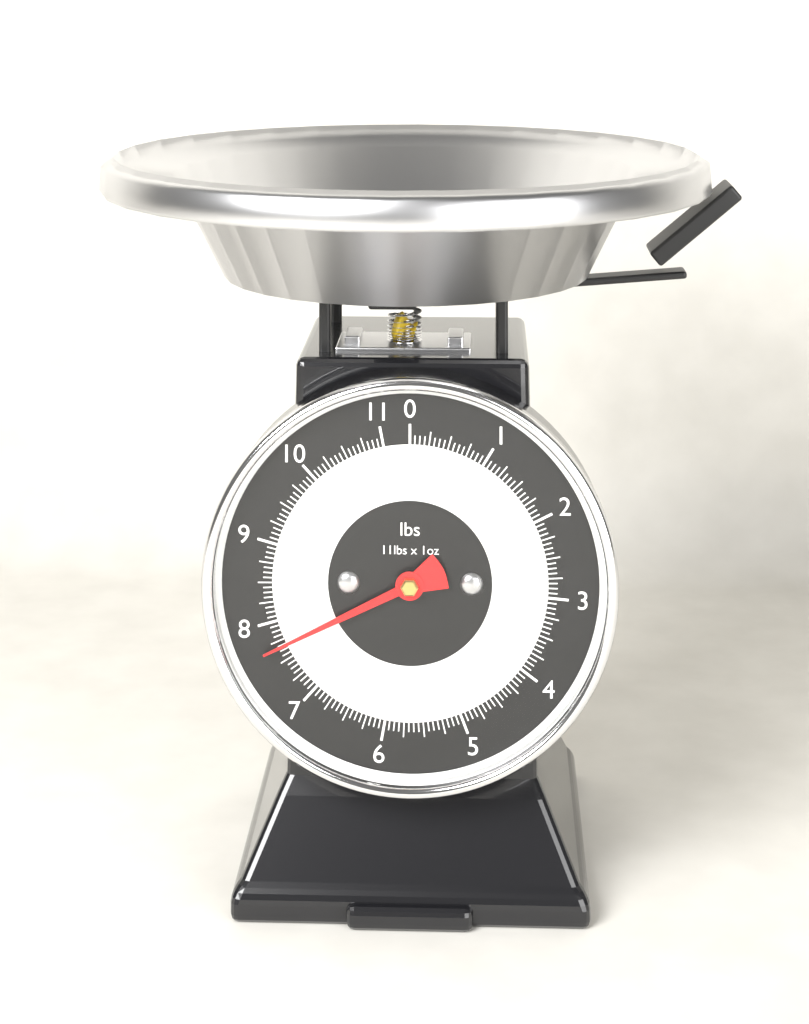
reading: 7.6875 lbs
